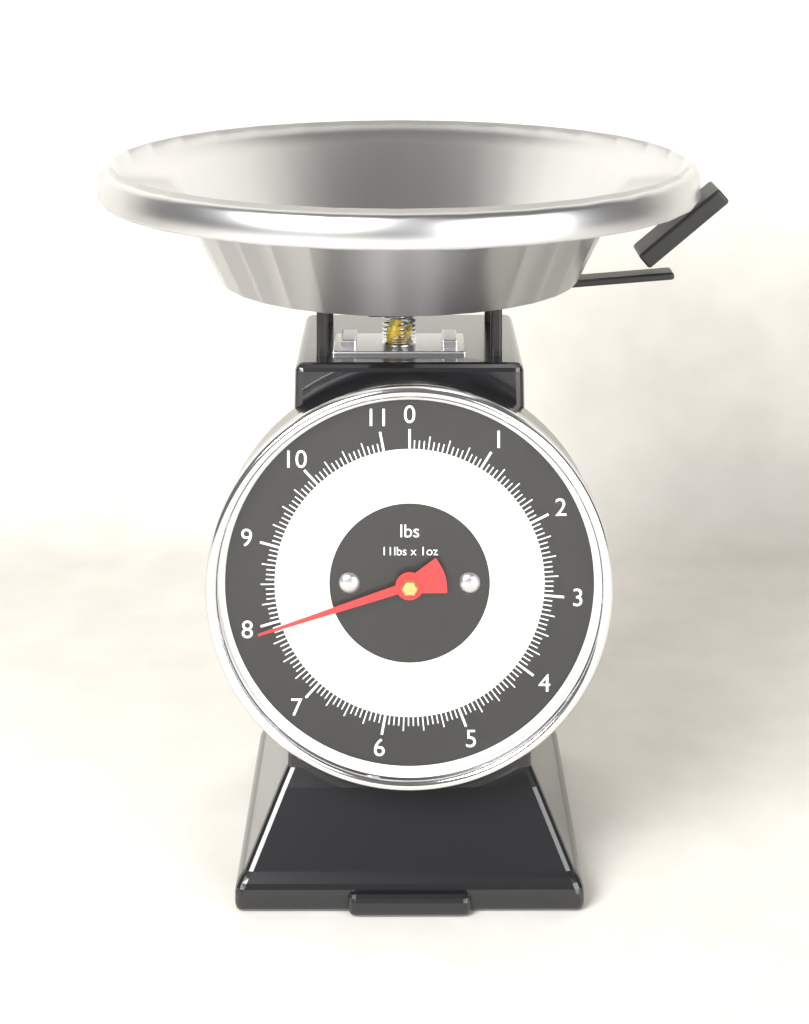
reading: 7.9375 lbs
